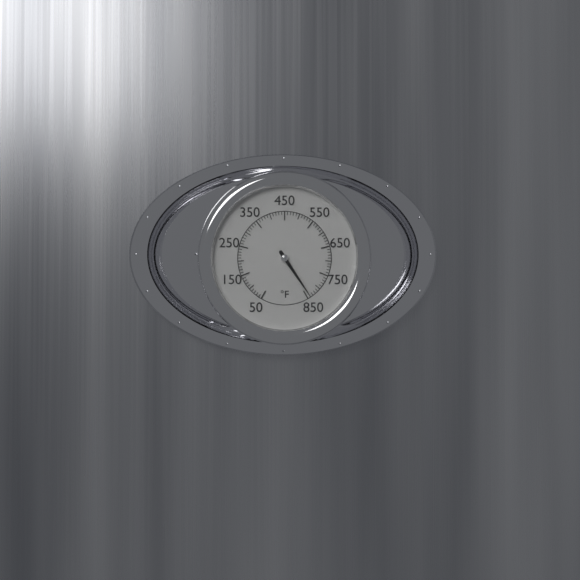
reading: 840 °F
